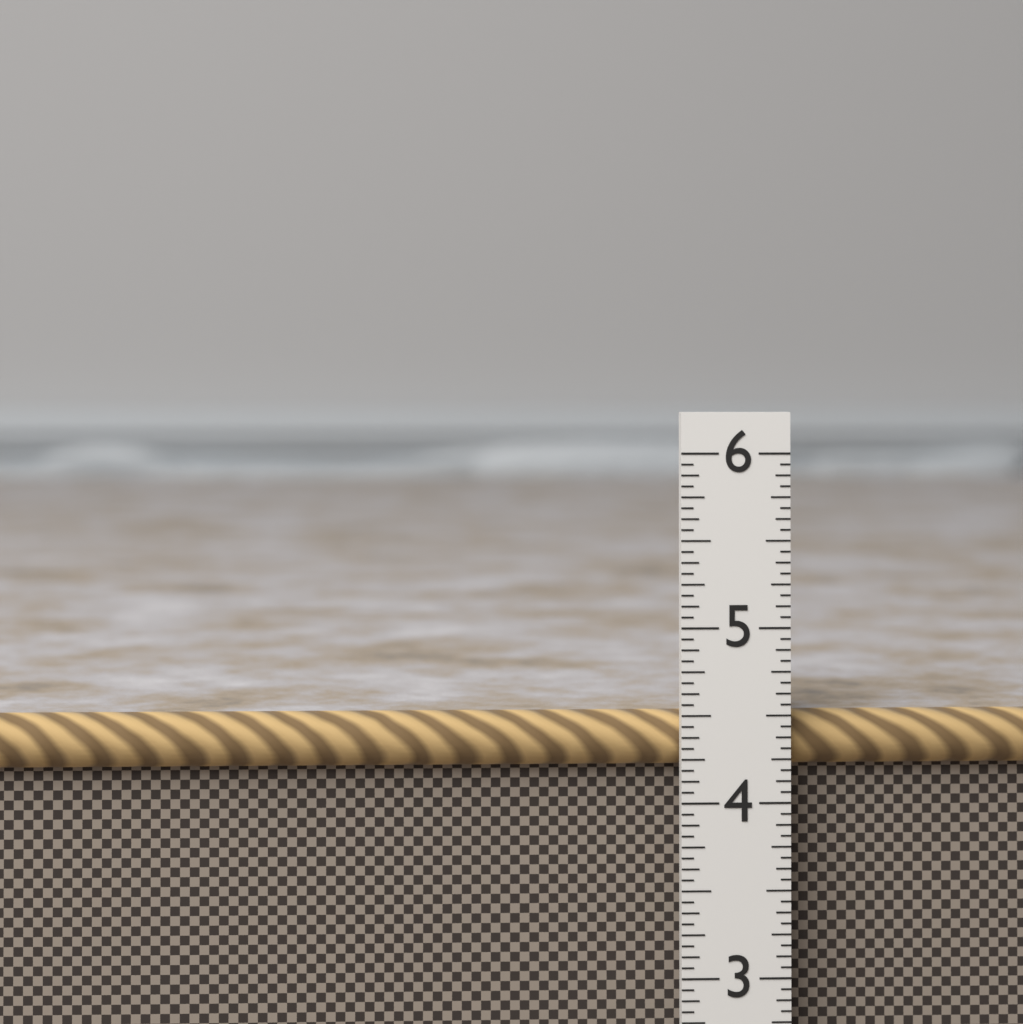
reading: 4.5000 in
